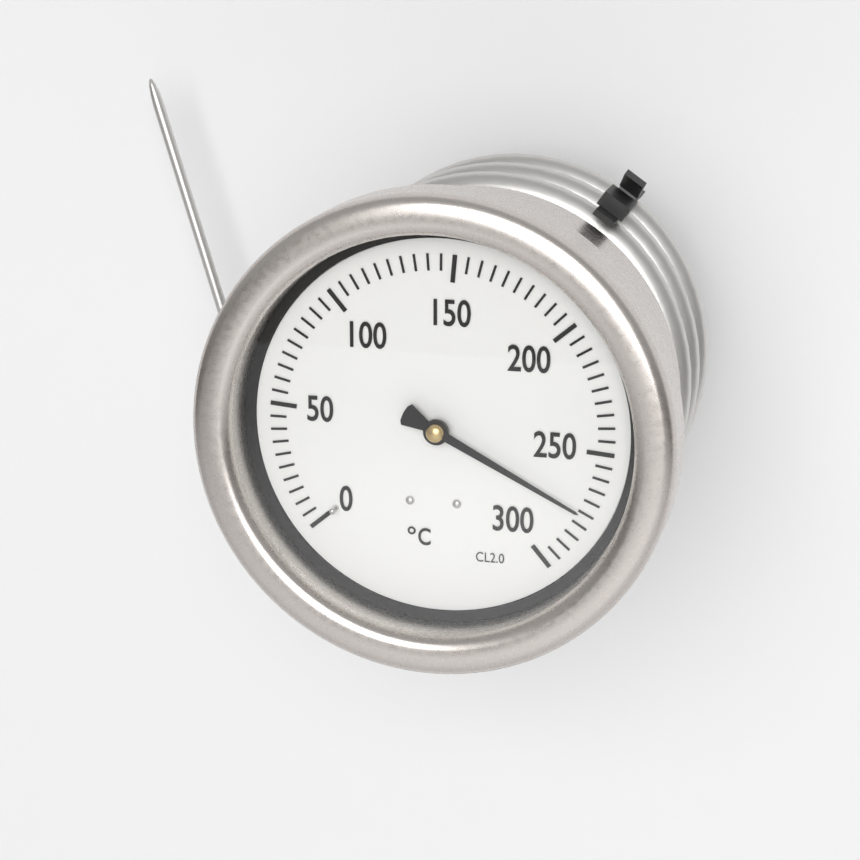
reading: 275 °C
